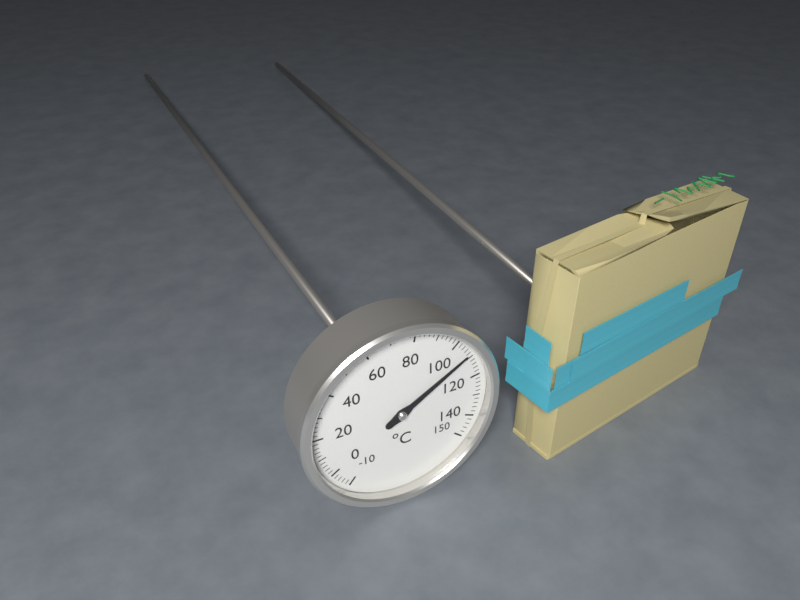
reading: 108 °C
